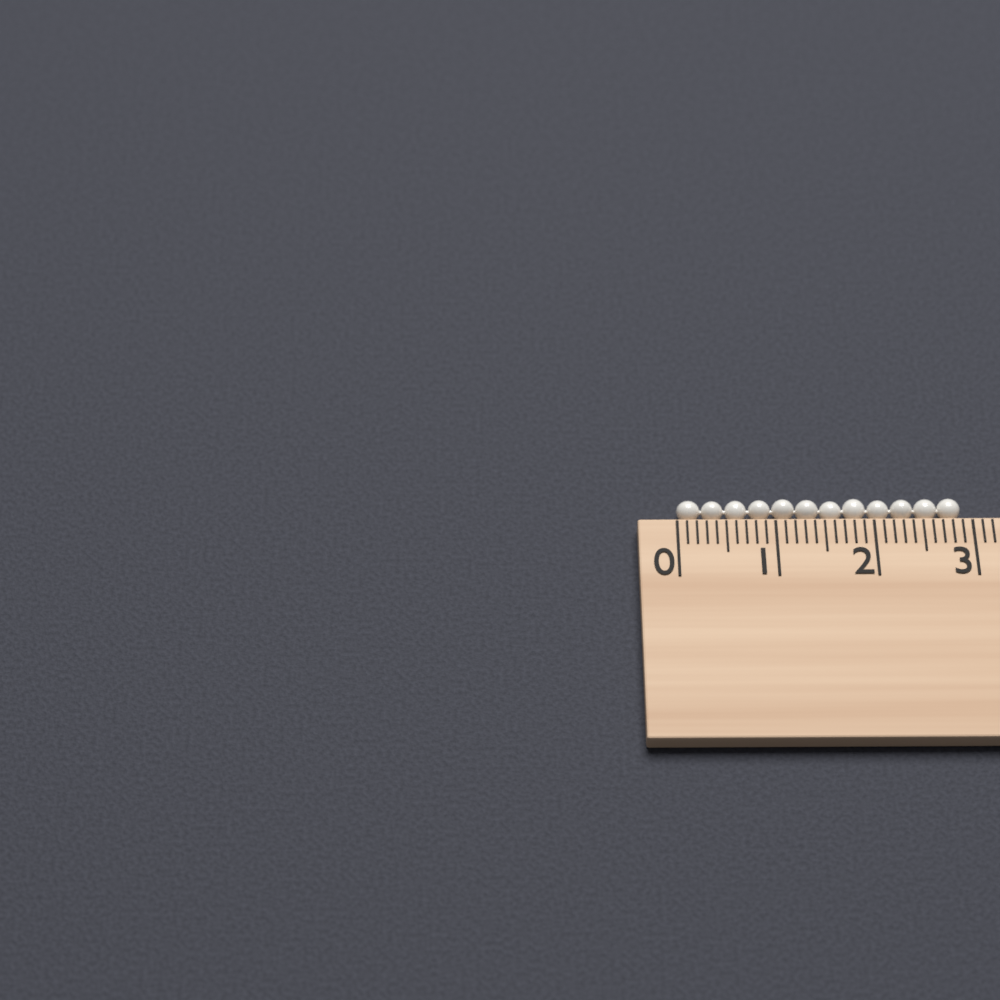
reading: 2.9 cm
